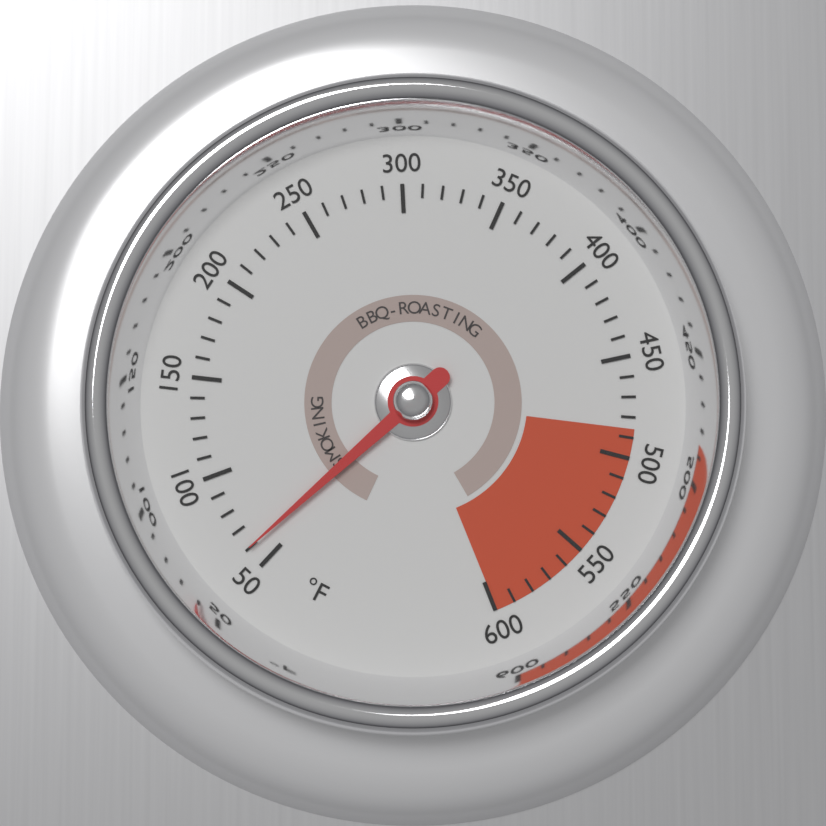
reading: 60 °F
